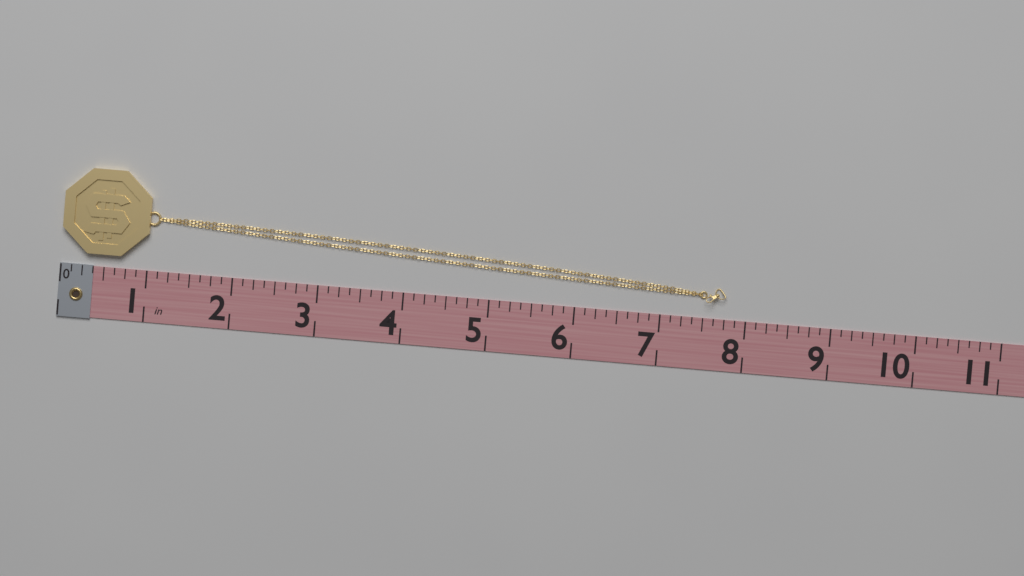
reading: 7.750 in
